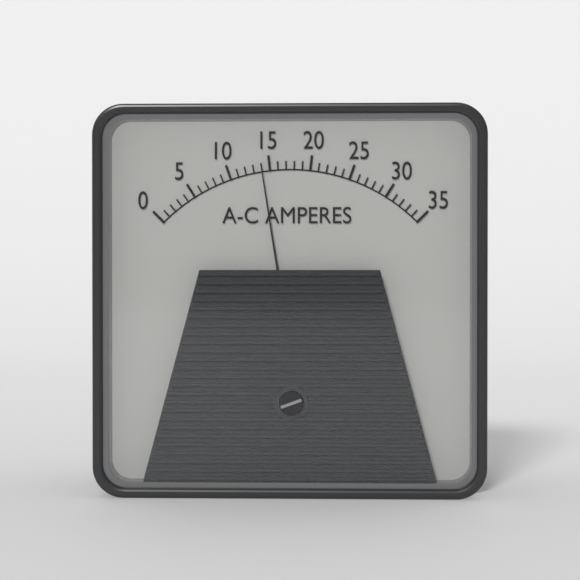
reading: 14 A
